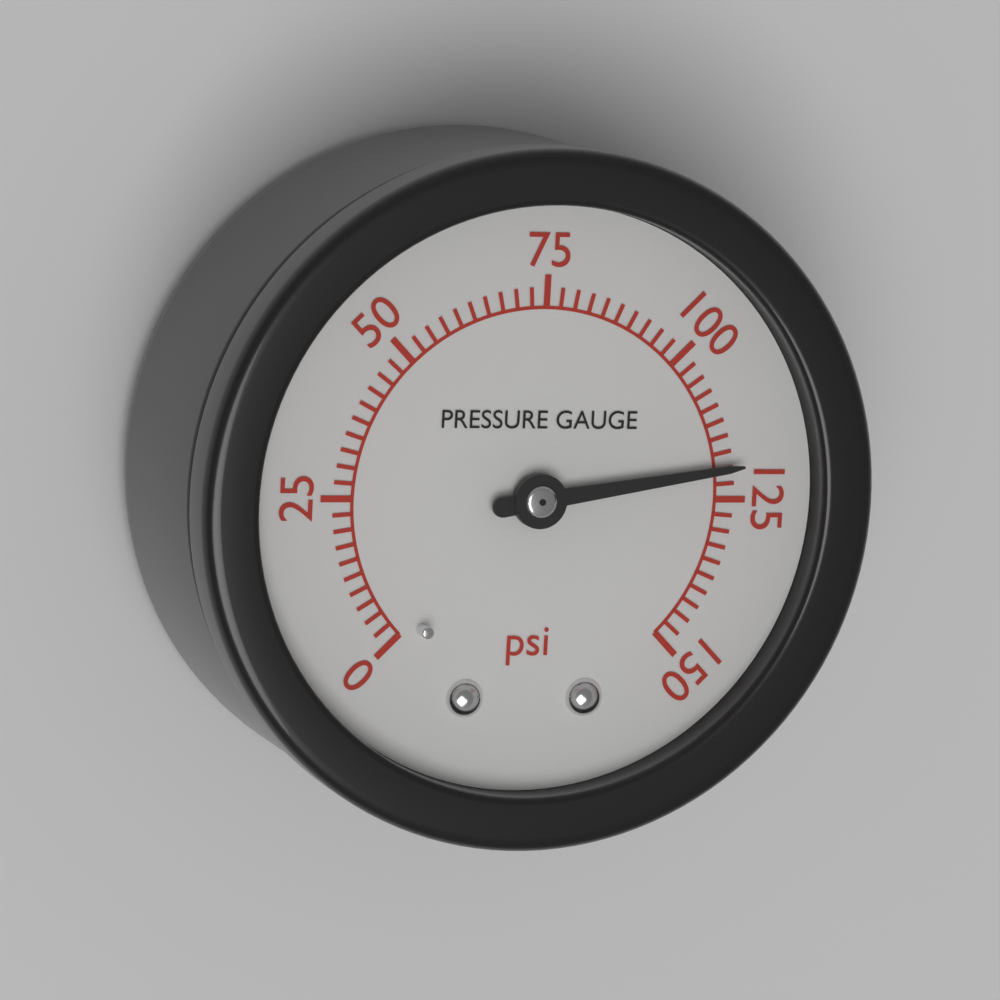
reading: 120.0 psi
